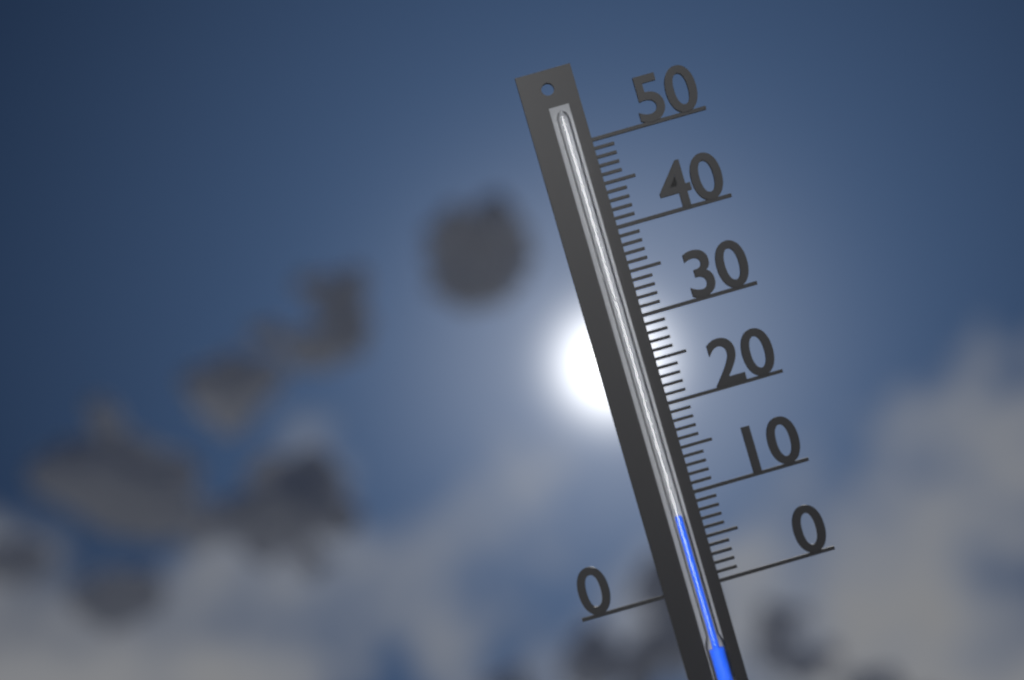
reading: 8 (no unit)
